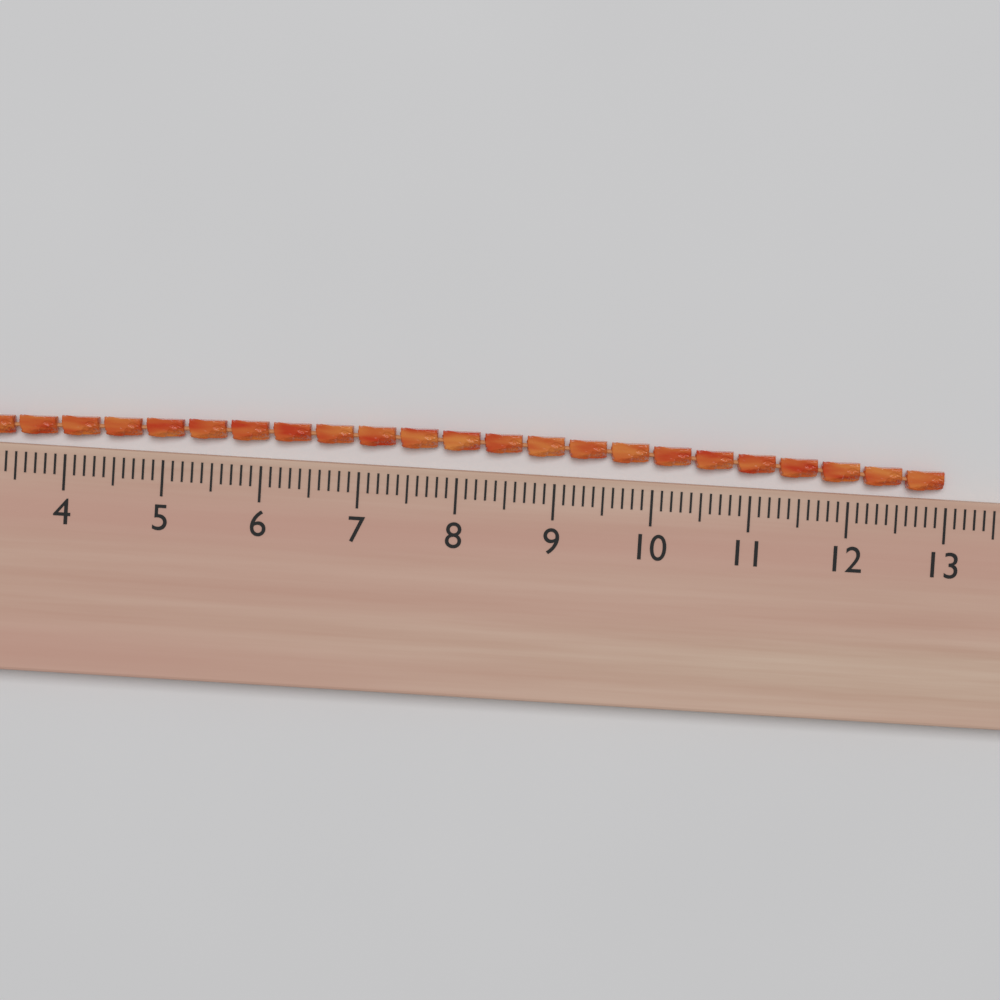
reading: 13.0 (no unit)
